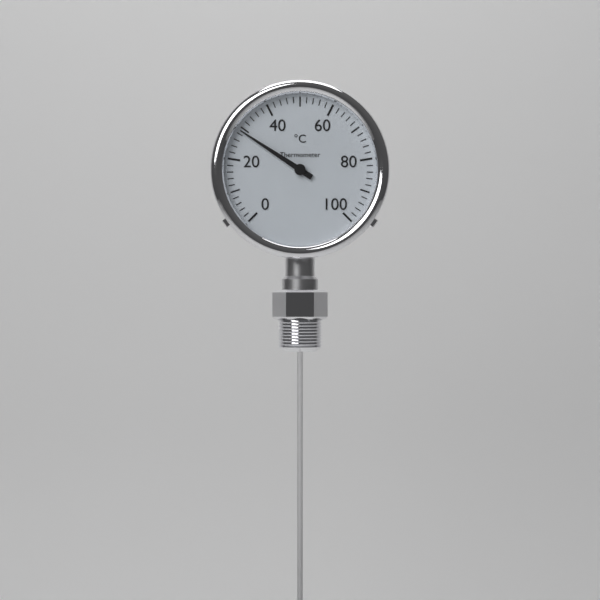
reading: 29 °C
